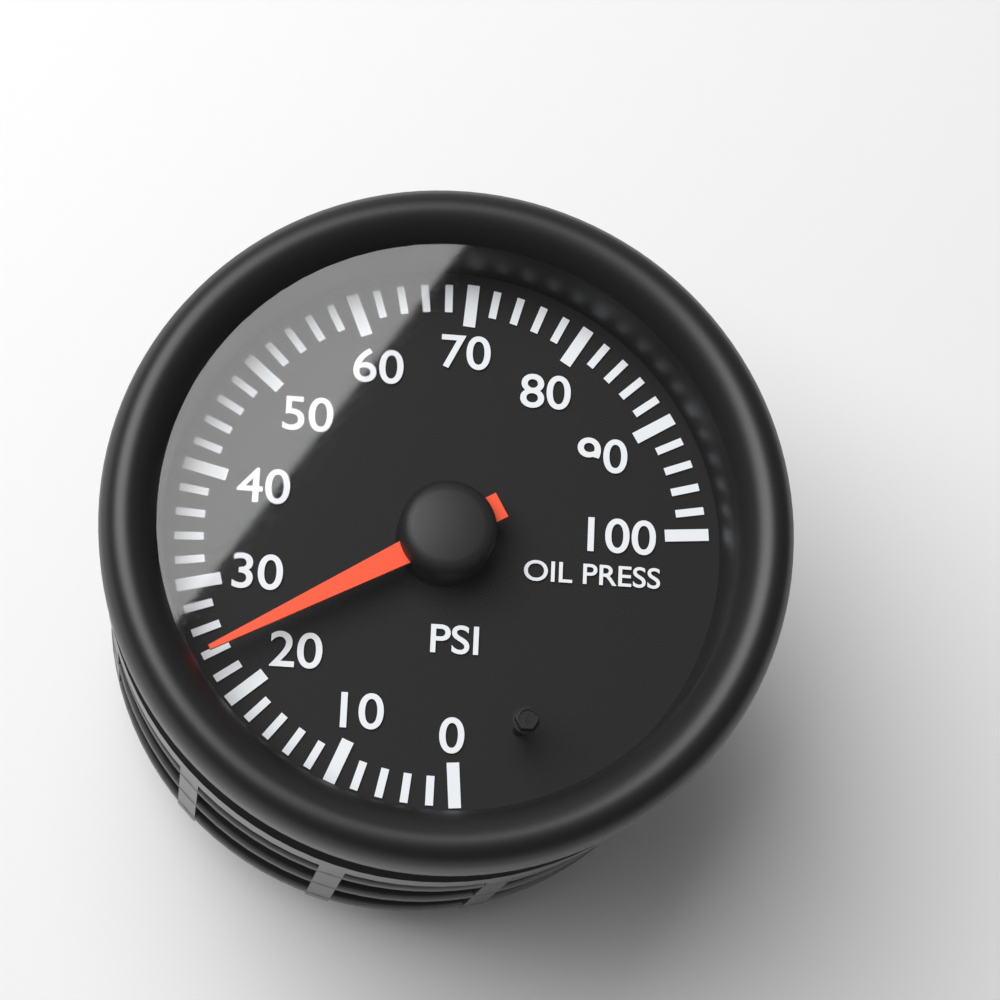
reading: 24 psi
